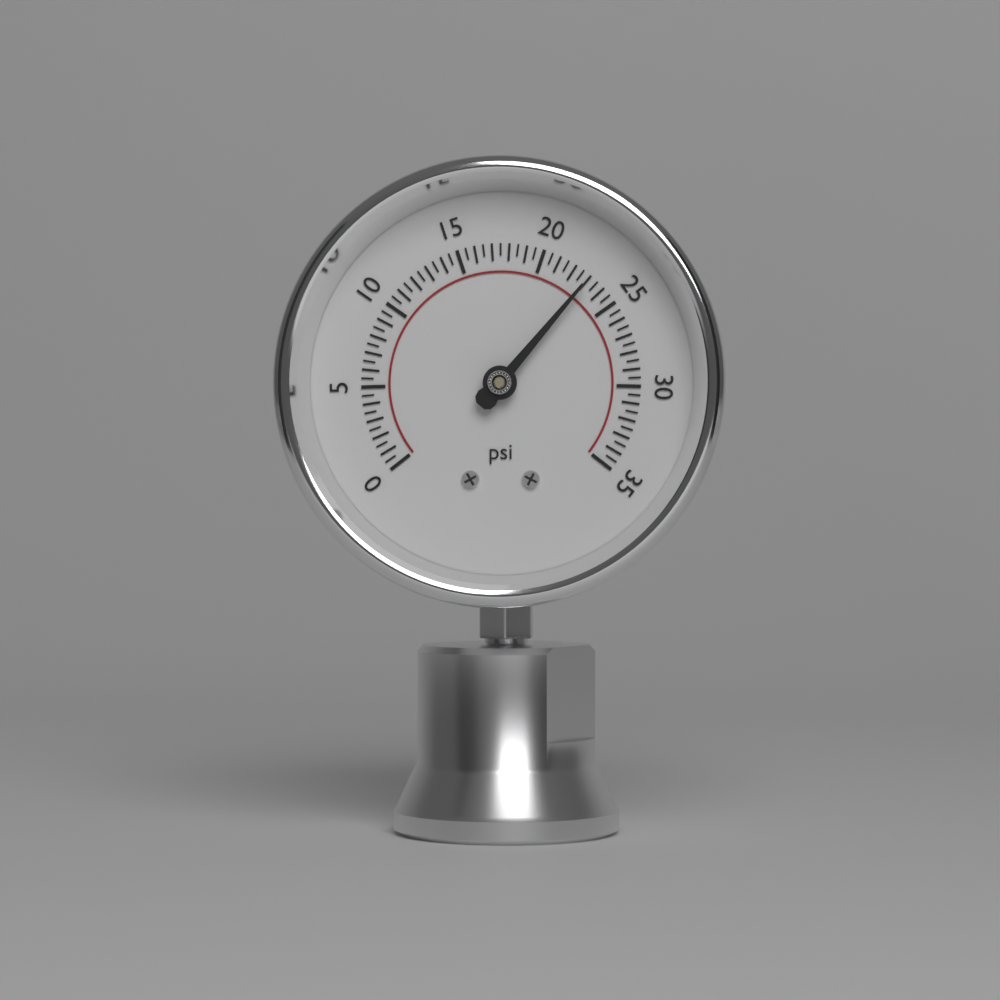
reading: 23.0 psi
